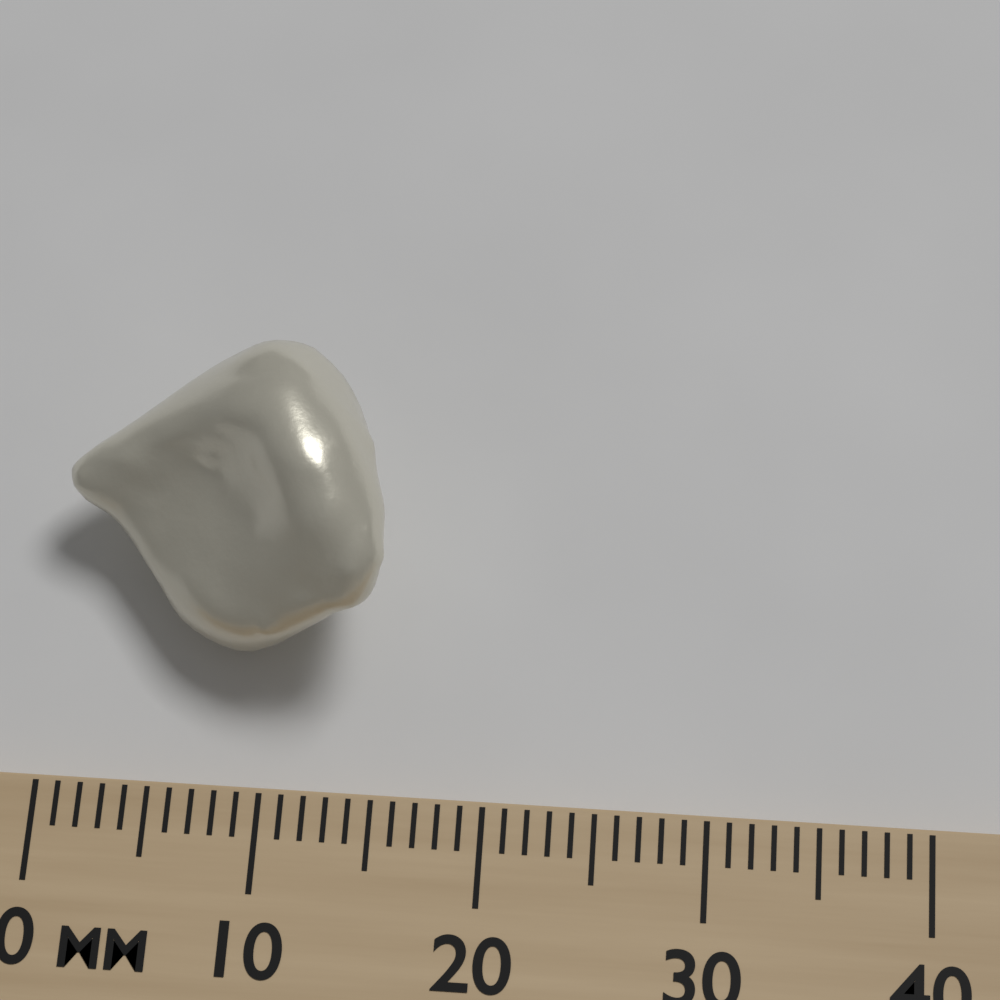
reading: 15 mm
